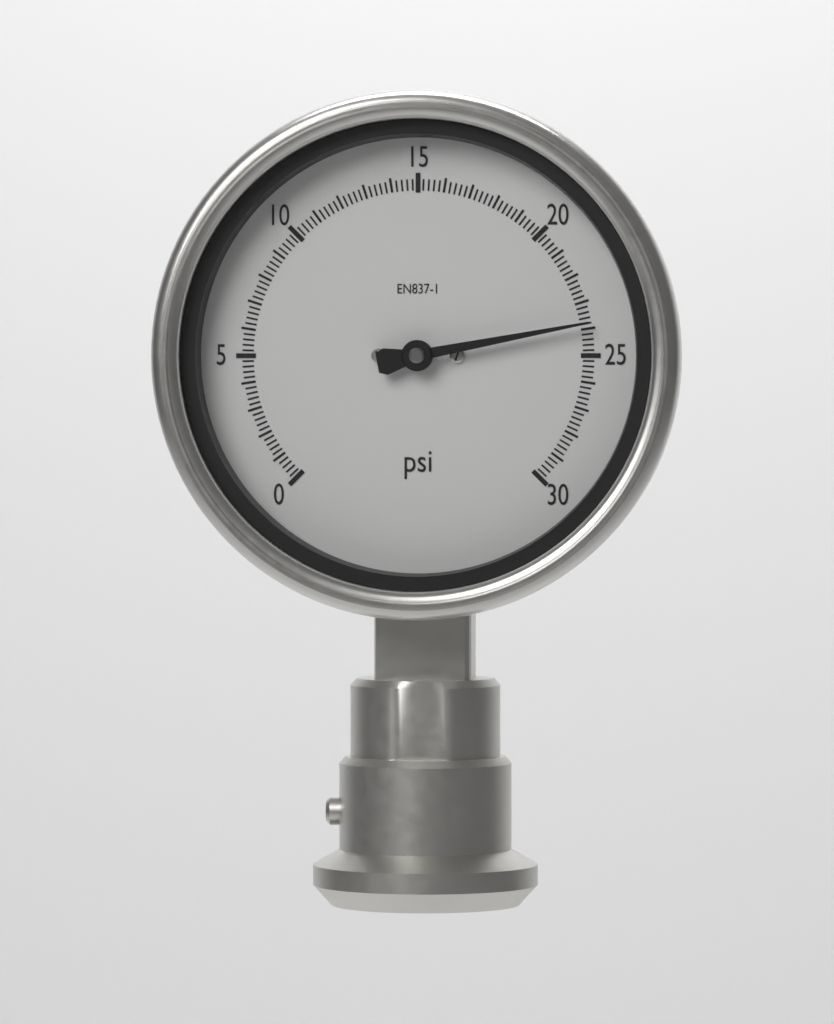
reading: 23.8 psi
